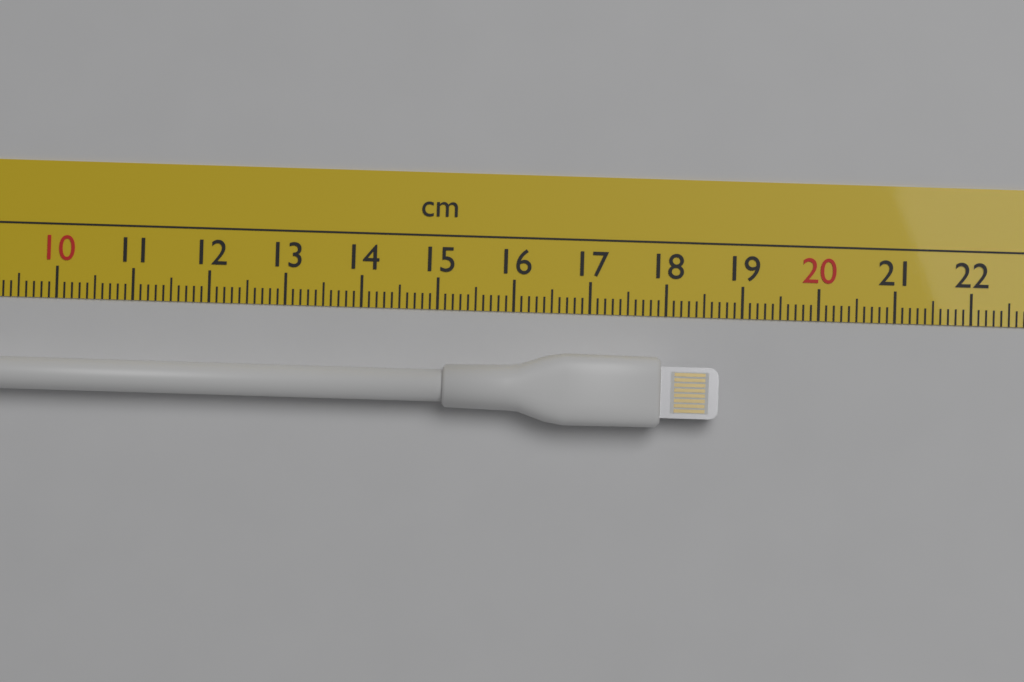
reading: 18.7 cm
